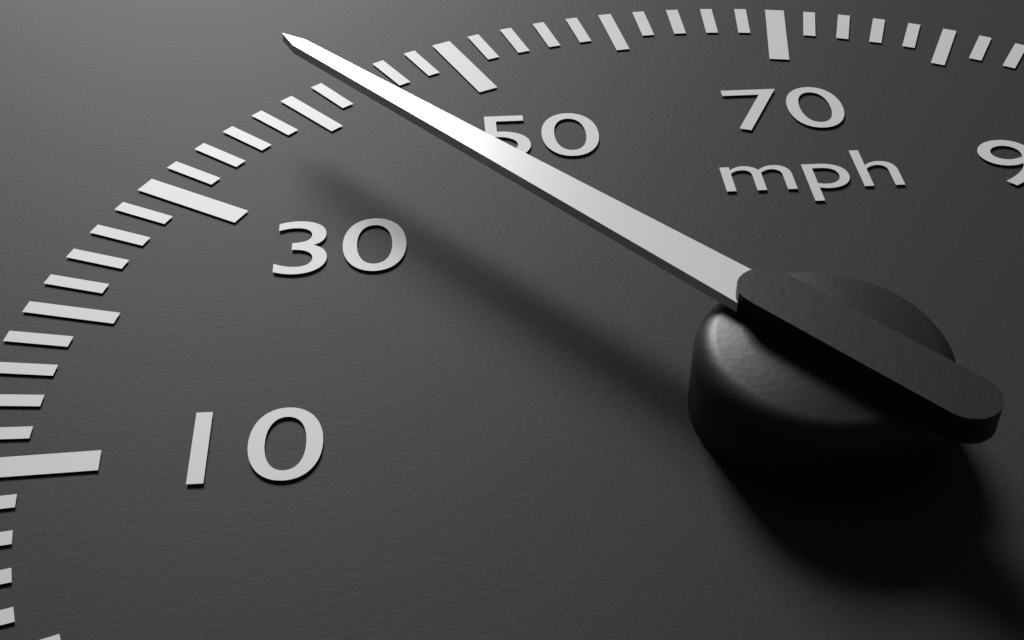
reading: 40 mph
